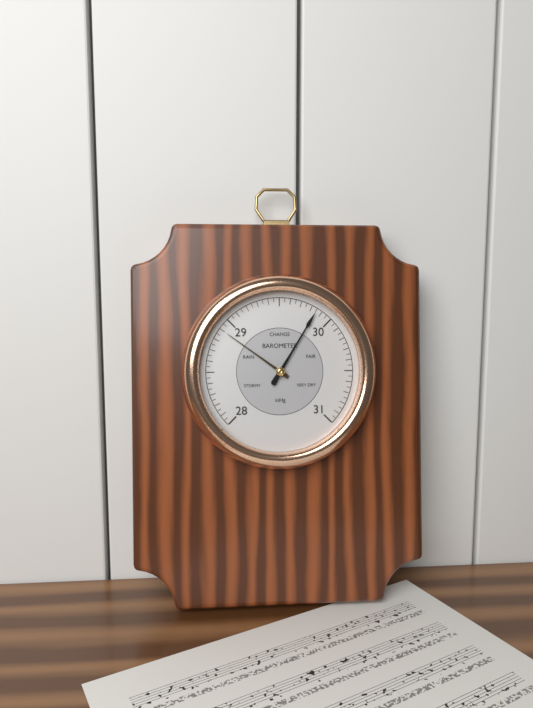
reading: 29.85 inHg
